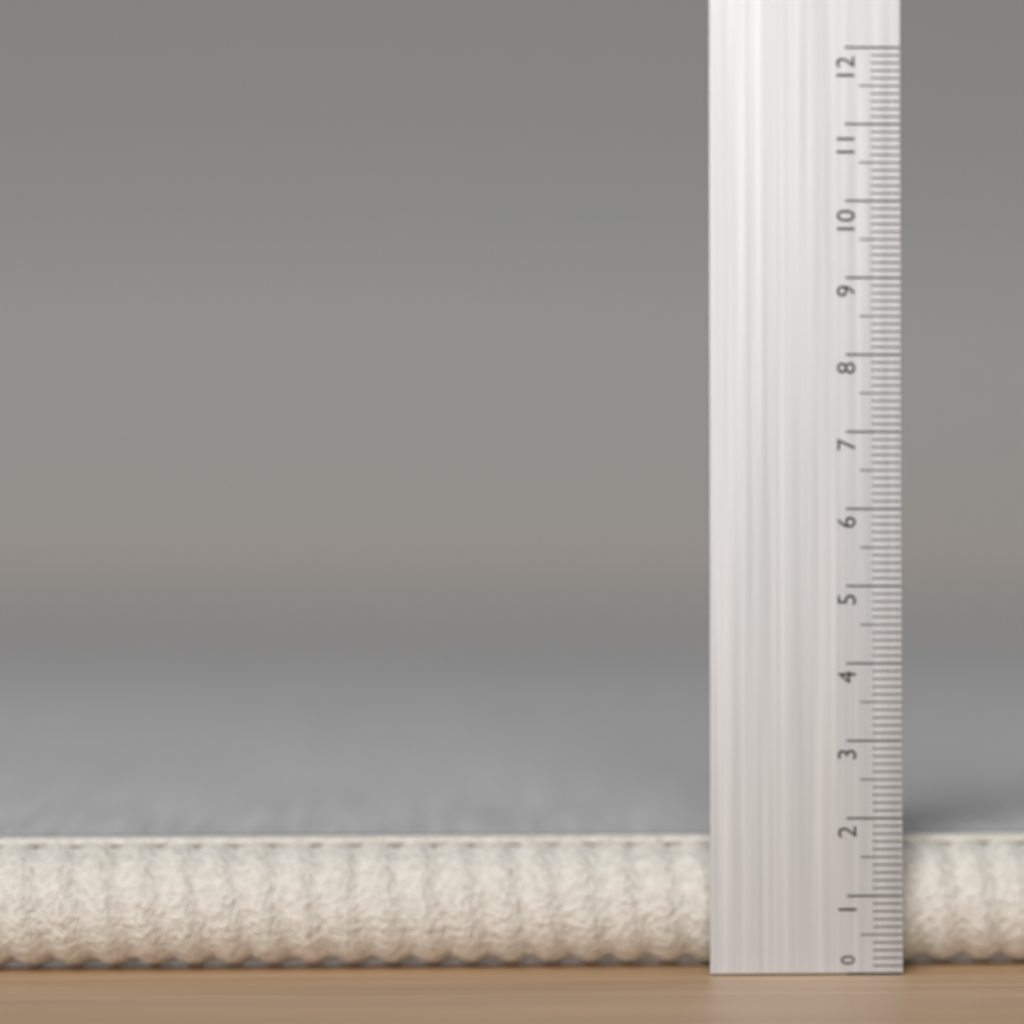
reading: 1.7 (no unit)
